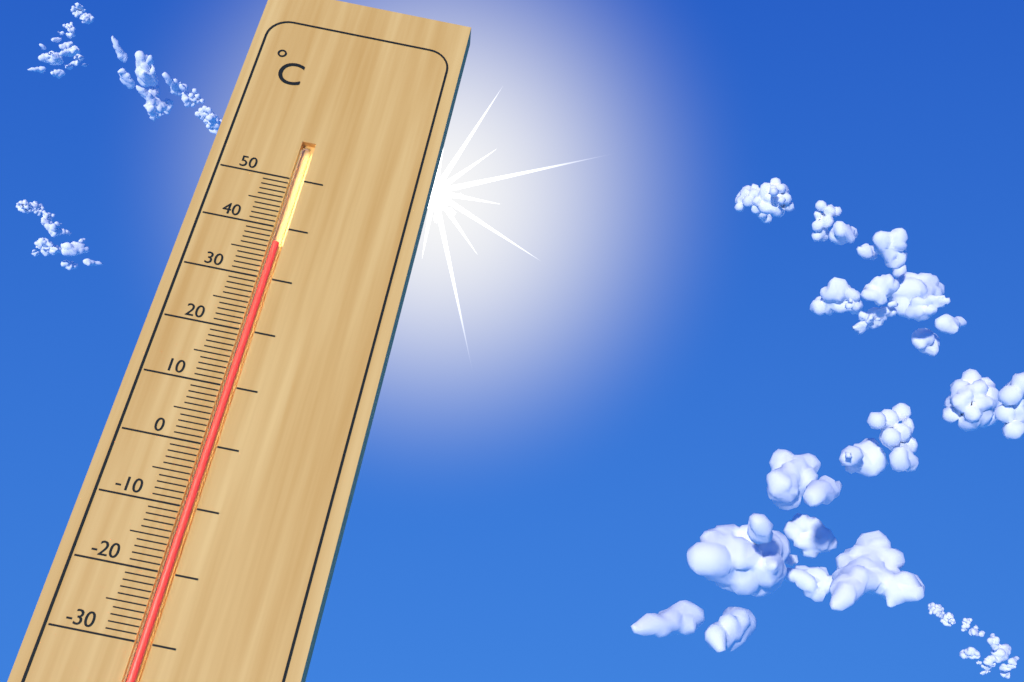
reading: 37 °C
